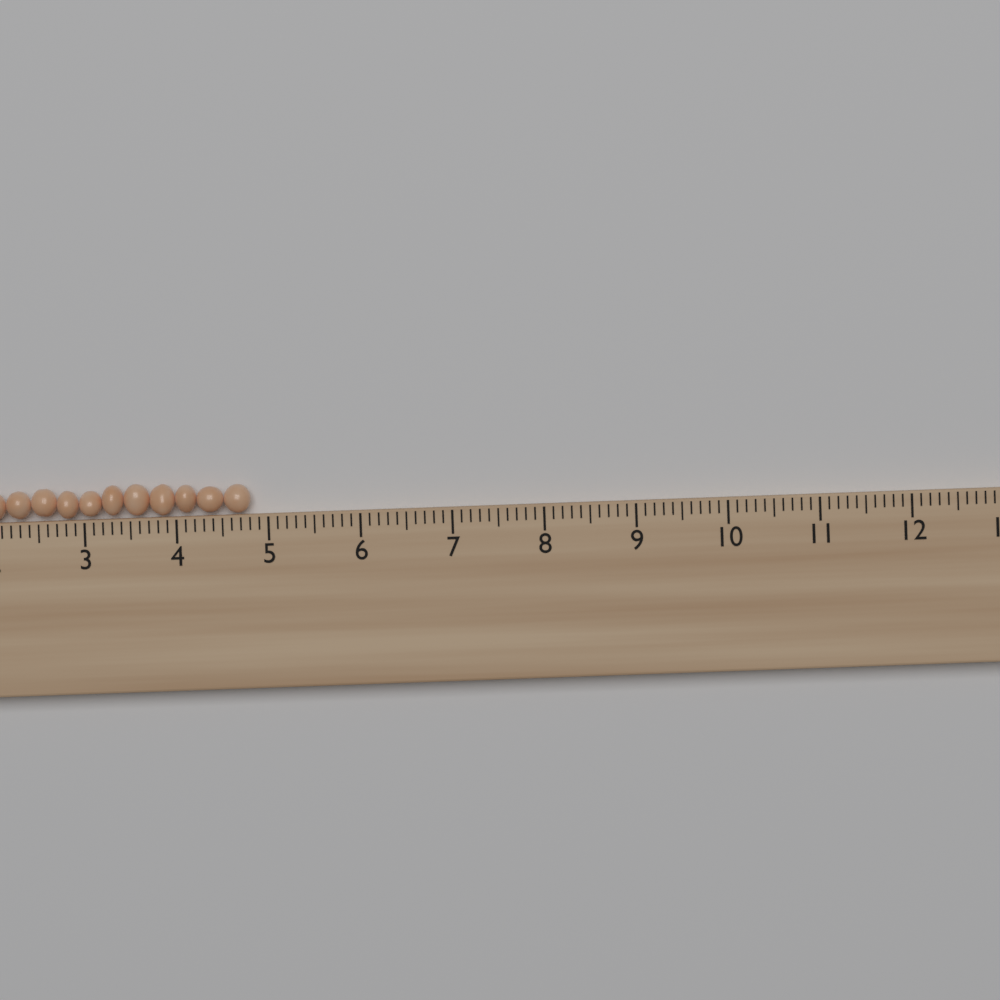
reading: 4.8 cm
